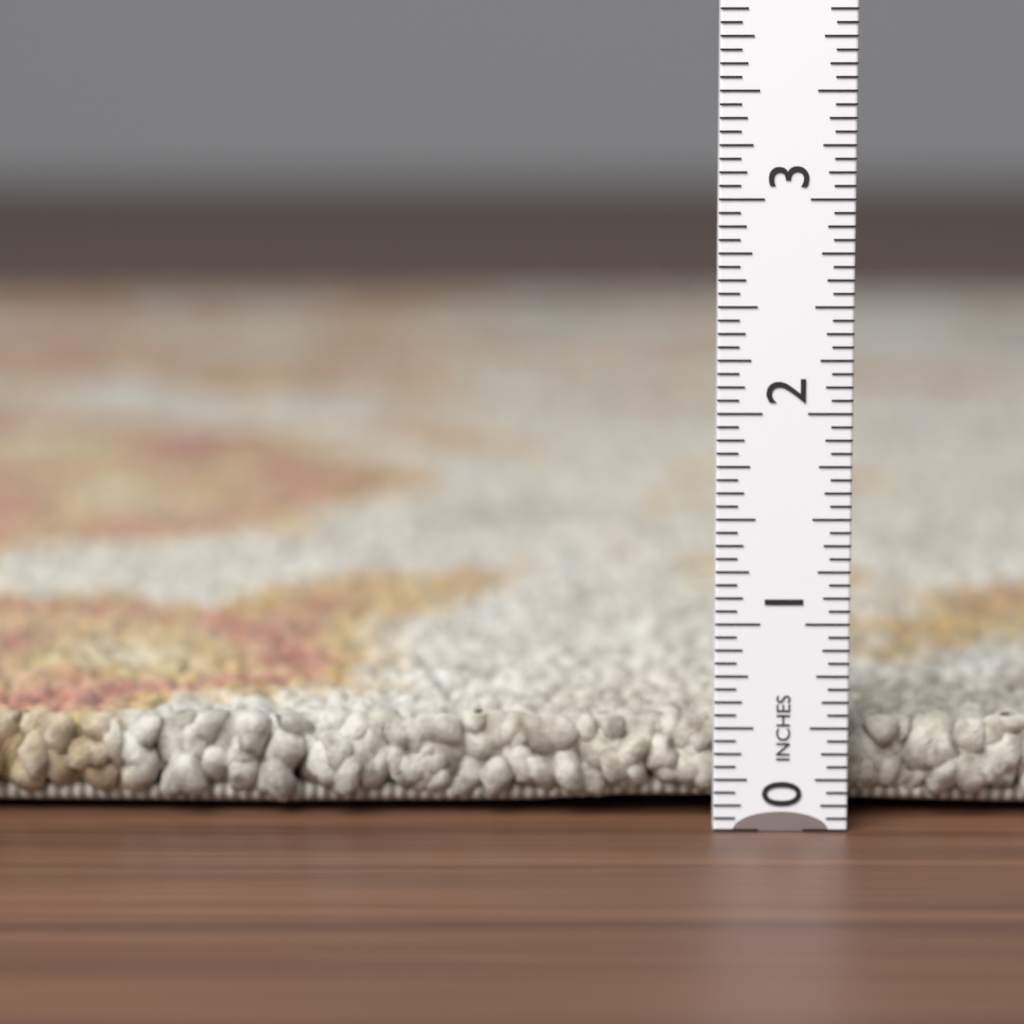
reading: 0.5000 in
